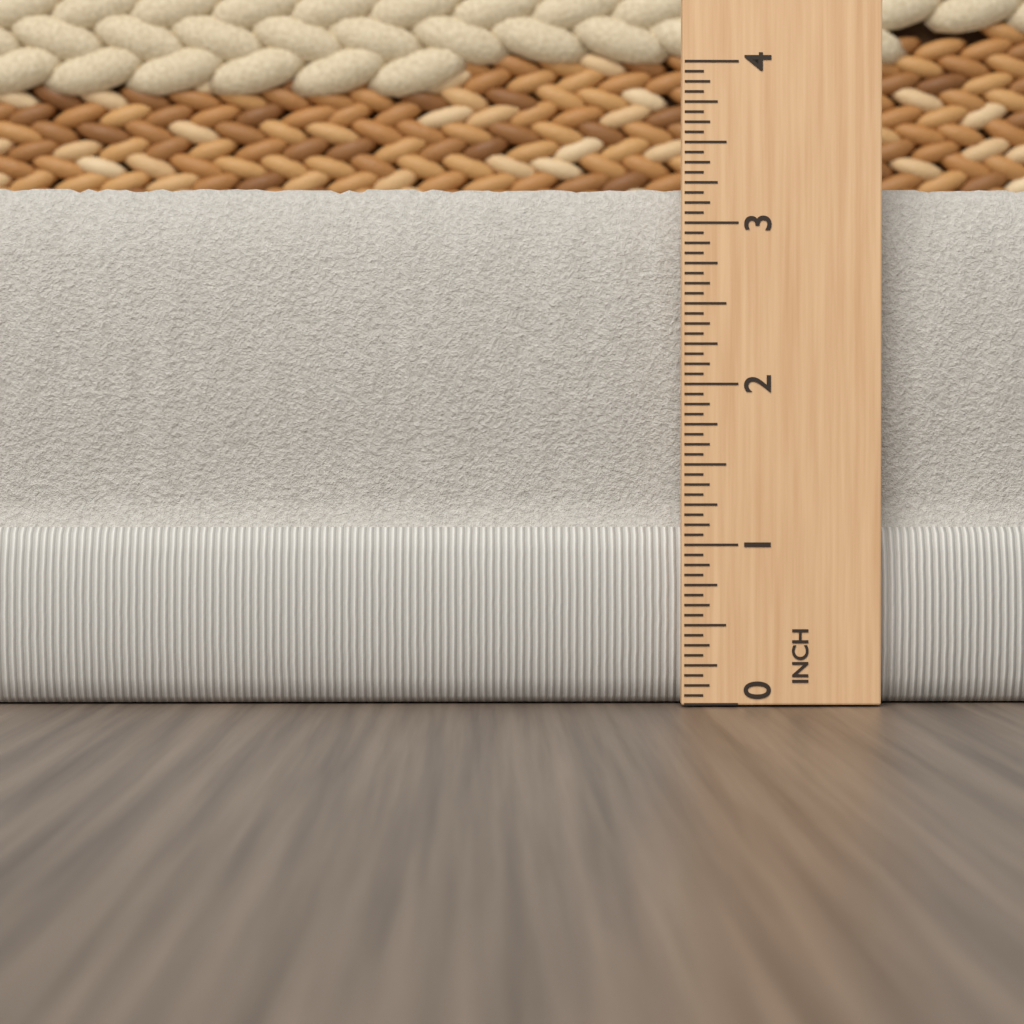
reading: 3.2500 in
